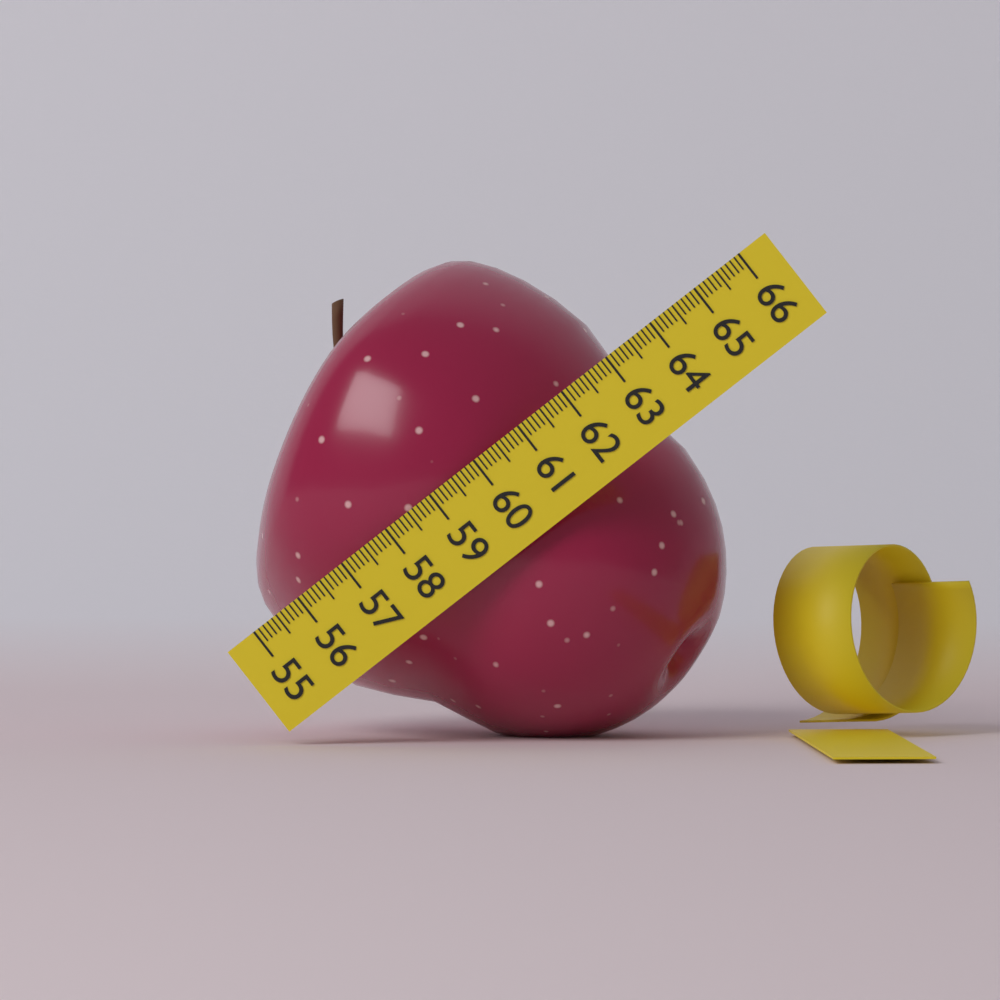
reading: 62.9 (no unit)
